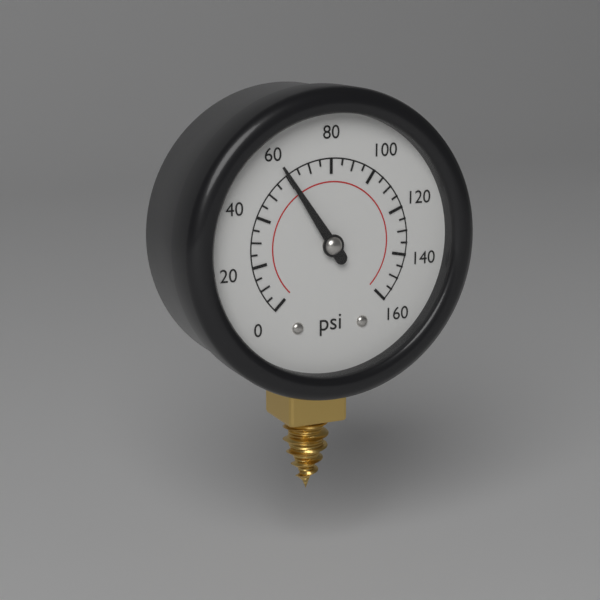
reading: 60 psi
